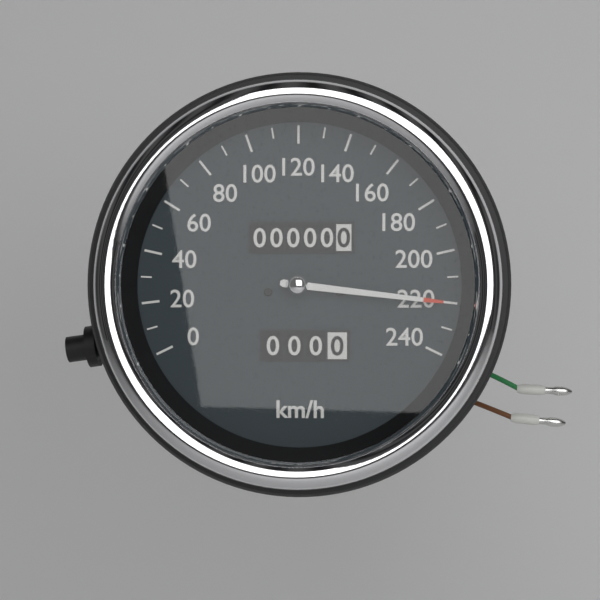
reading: 220 km/h
